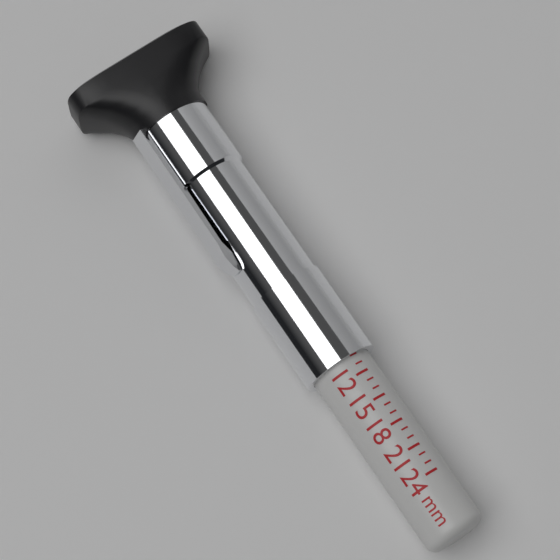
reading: 10 mm
